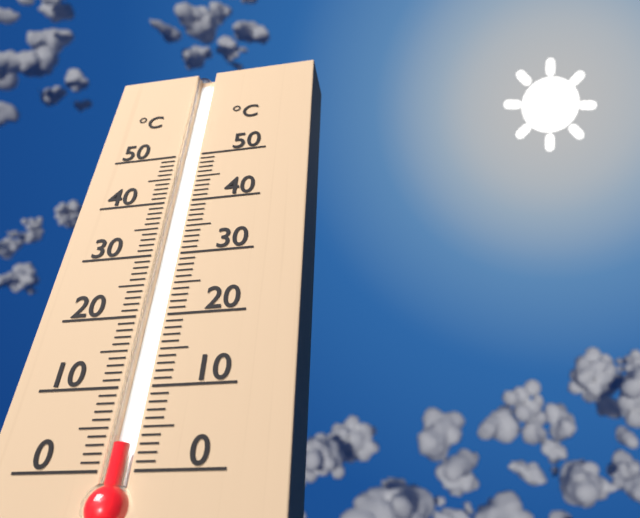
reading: 3 °C
